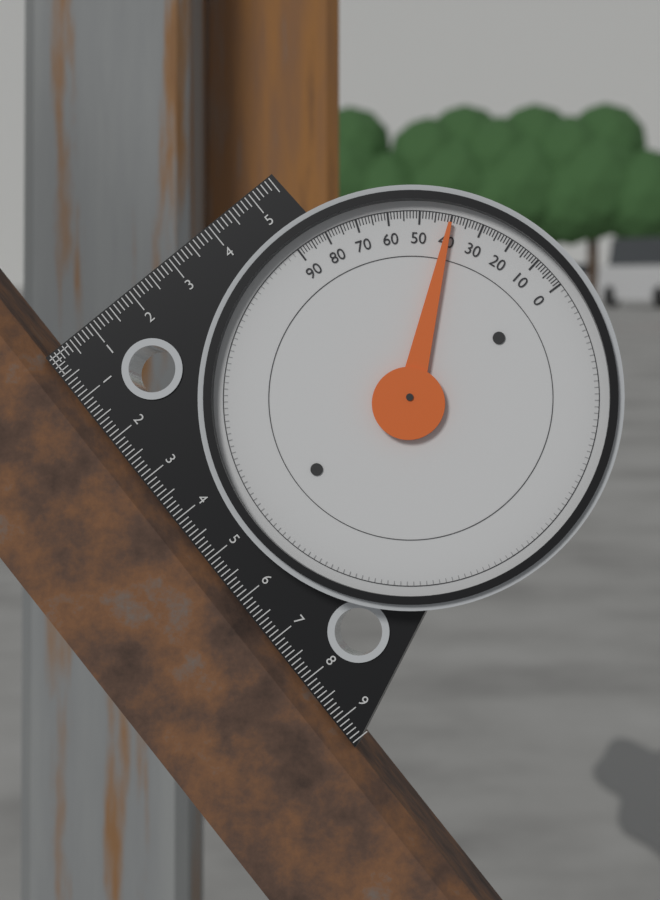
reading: 40 (no unit)
